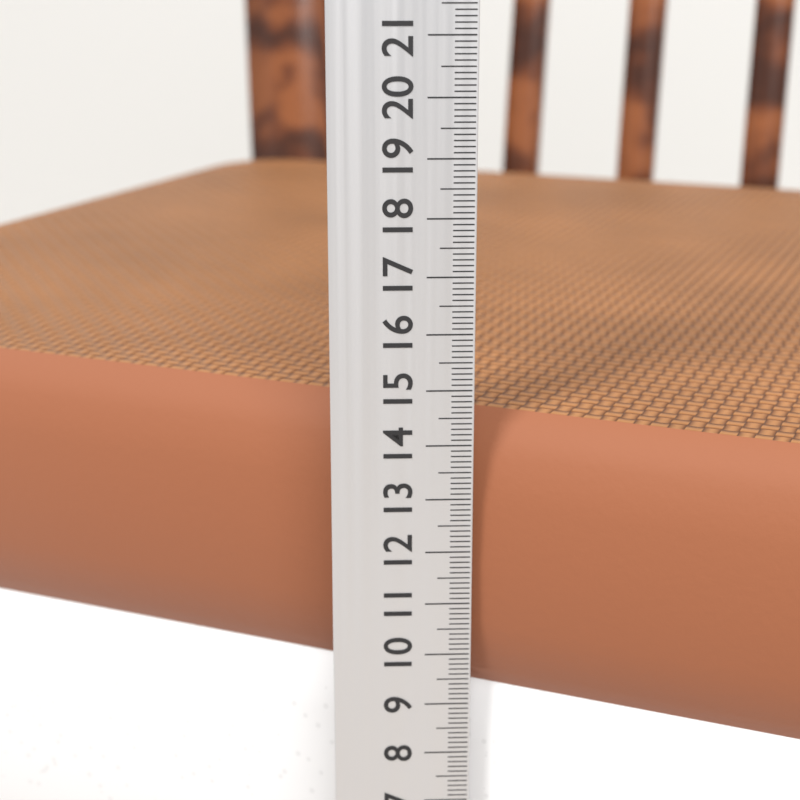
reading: 14.4 cm
